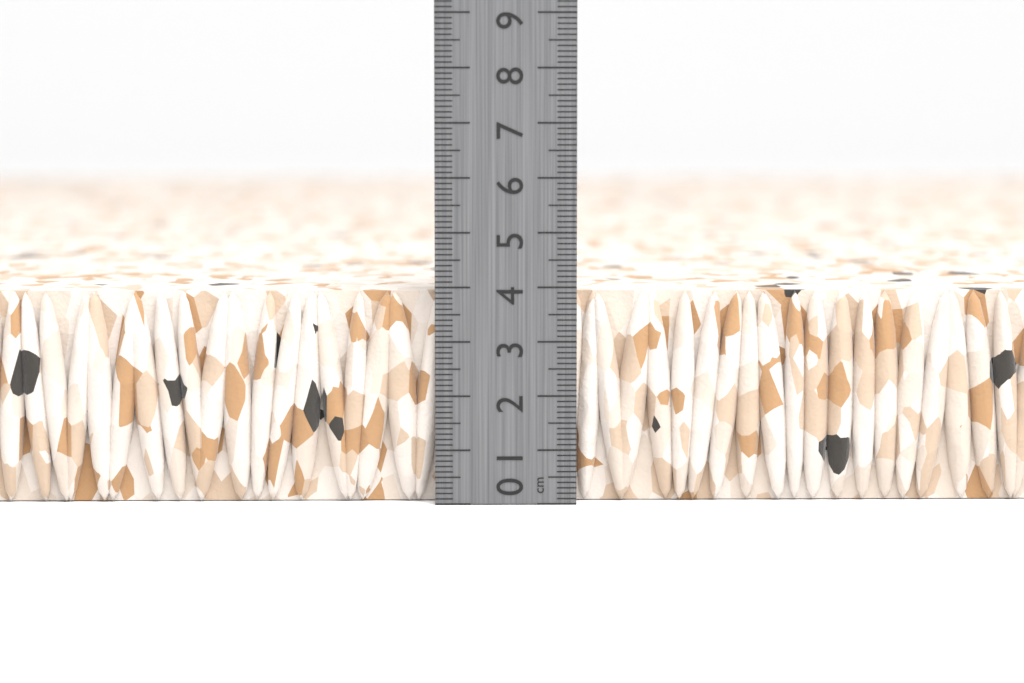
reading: 3.9 cm
